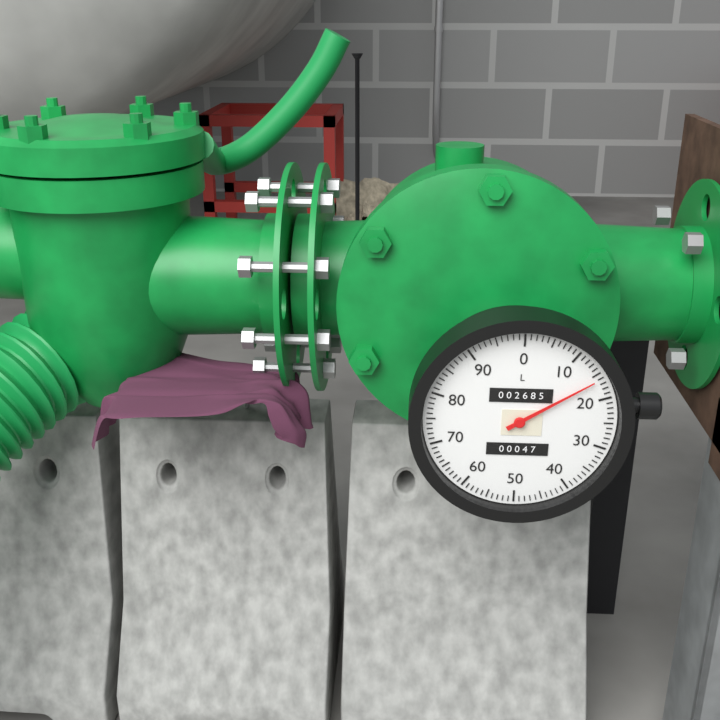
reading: 16 L
